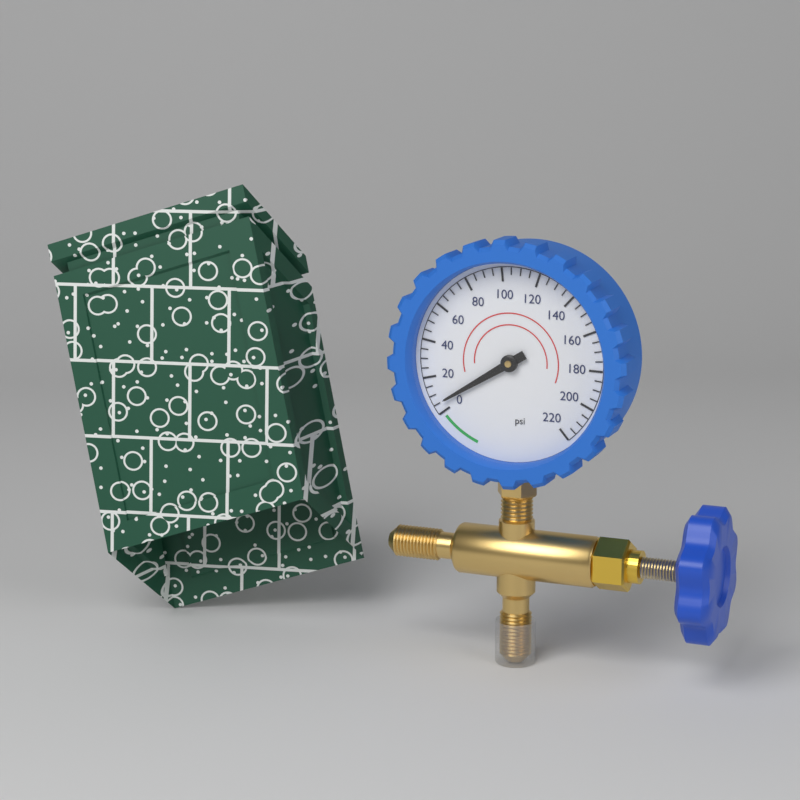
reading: 5 psi
